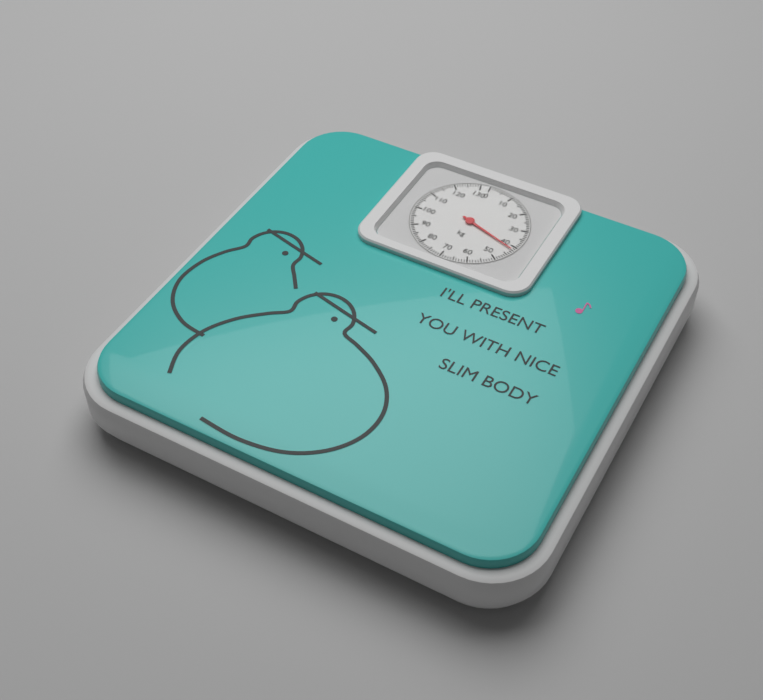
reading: 42 kg
